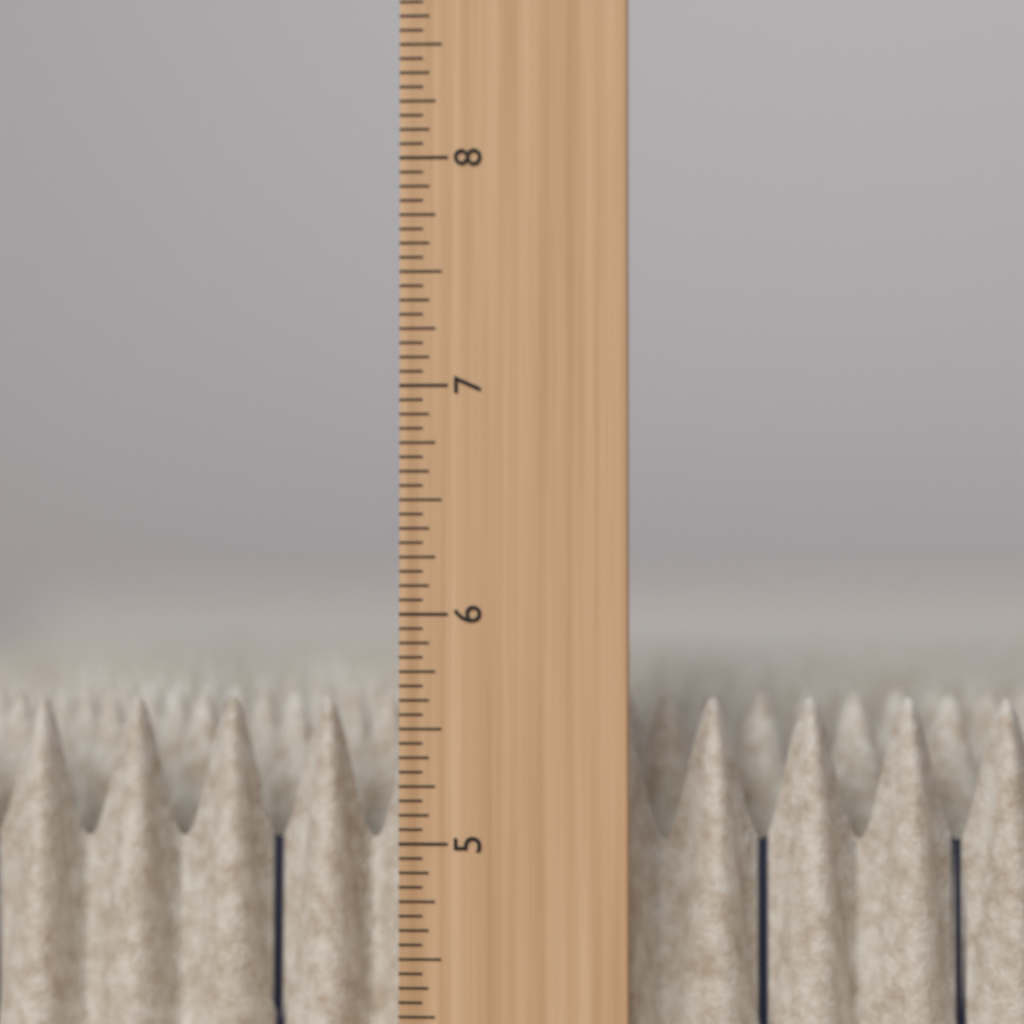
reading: 5.6250 in
